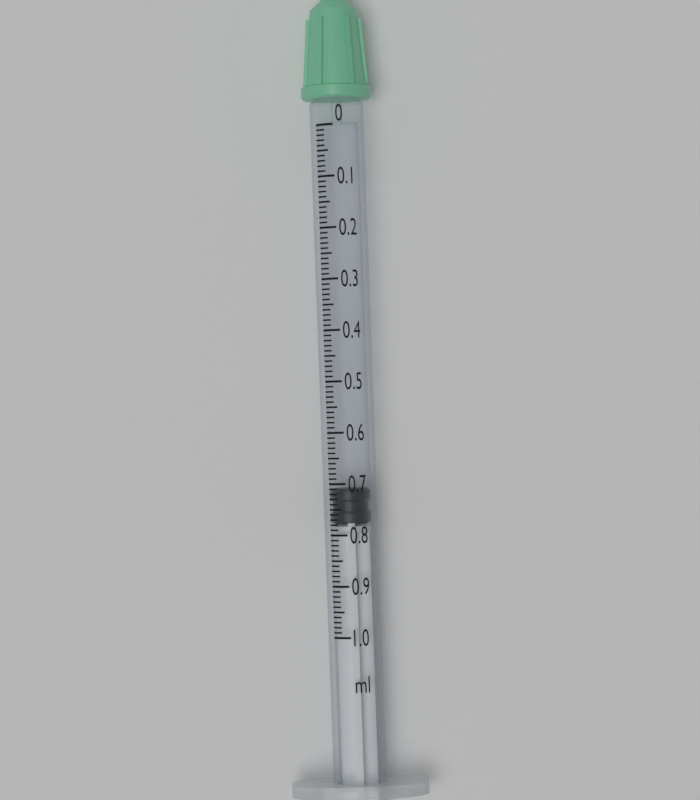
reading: 0.71 ml
